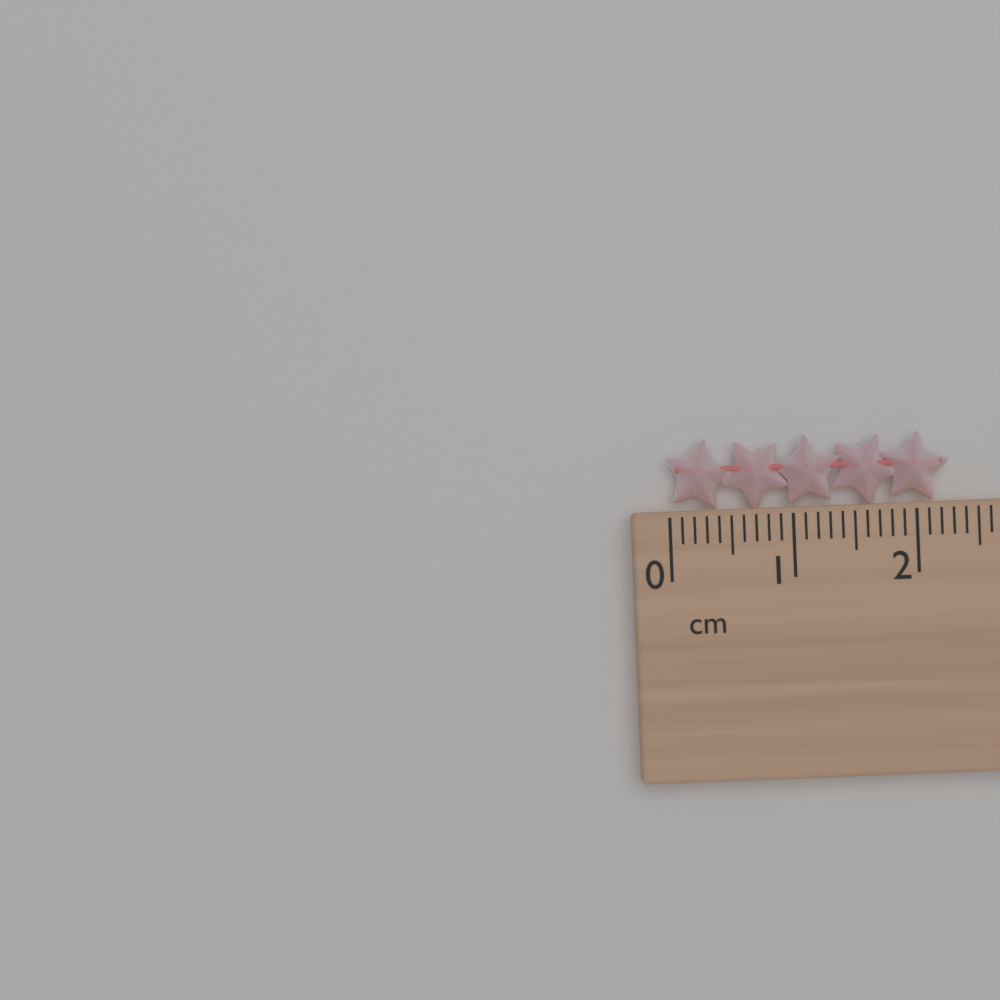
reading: 2.3 cm
